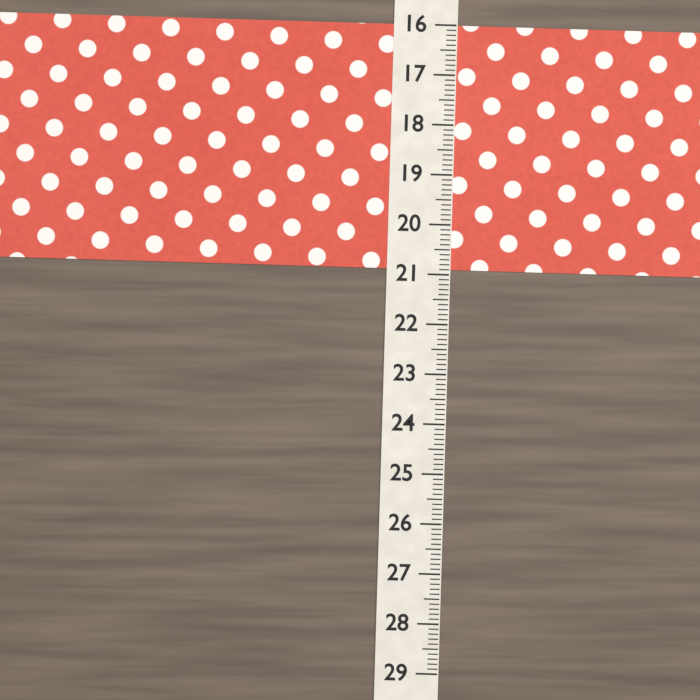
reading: 20.9 (no unit)
